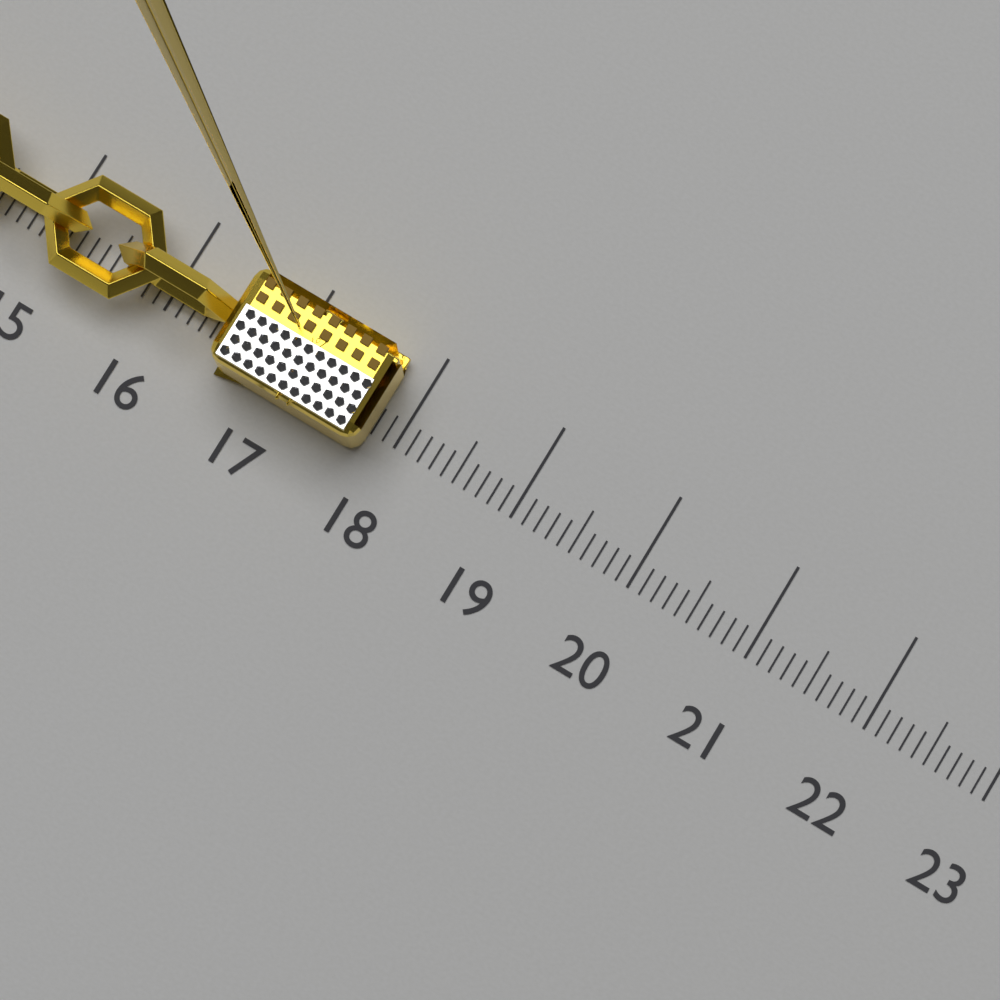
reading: 17.8 (no unit)
